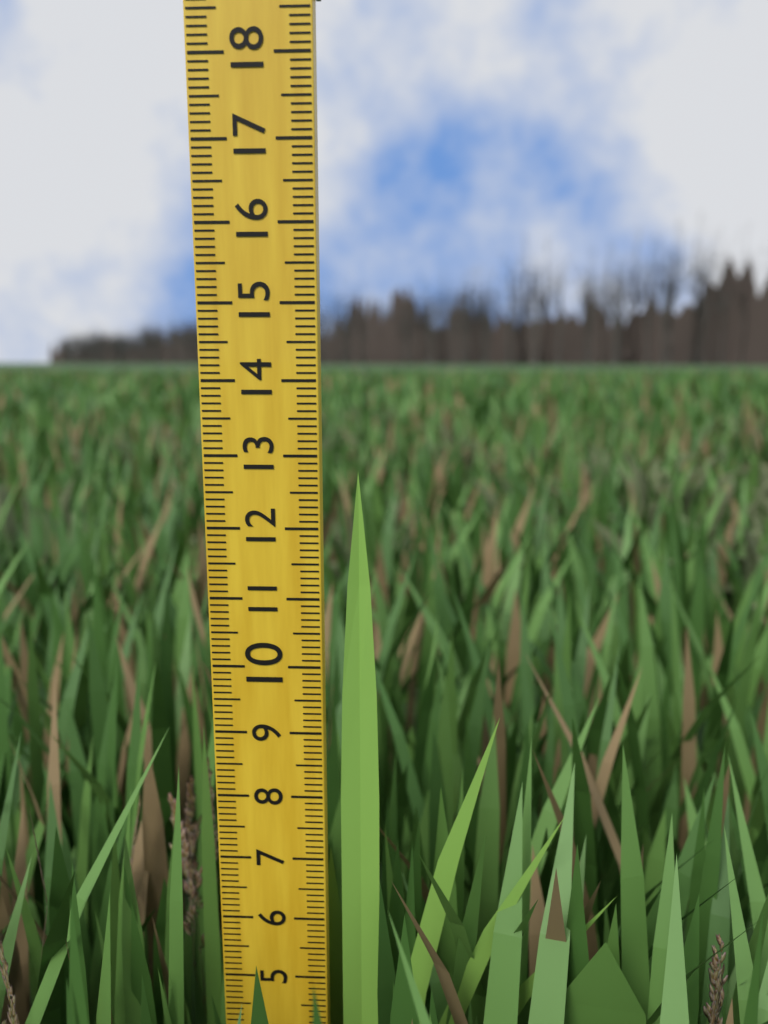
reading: 12.8 (no unit)
